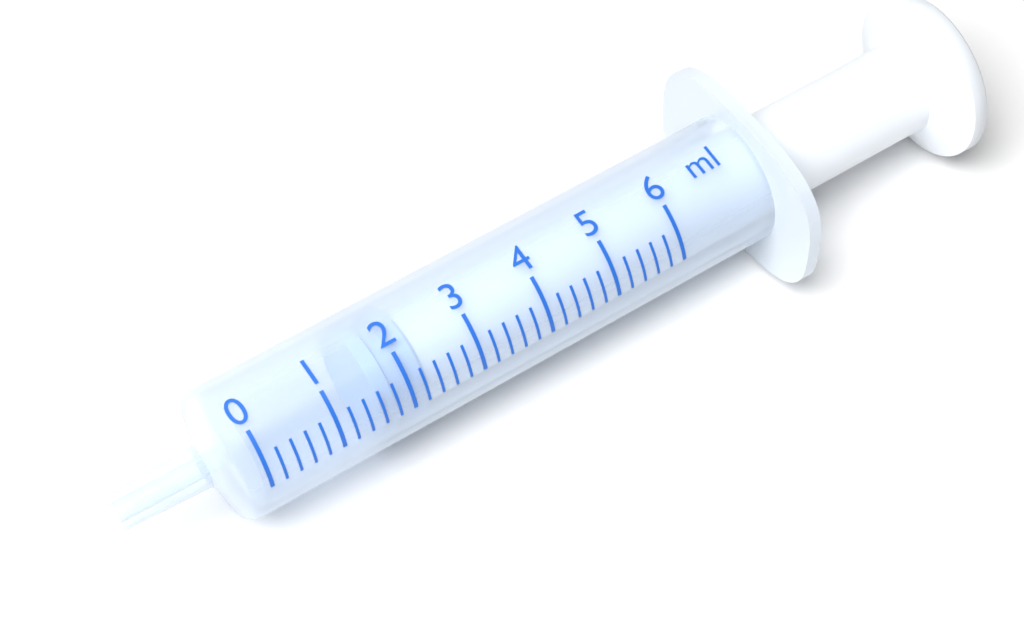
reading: 1.6 ml
